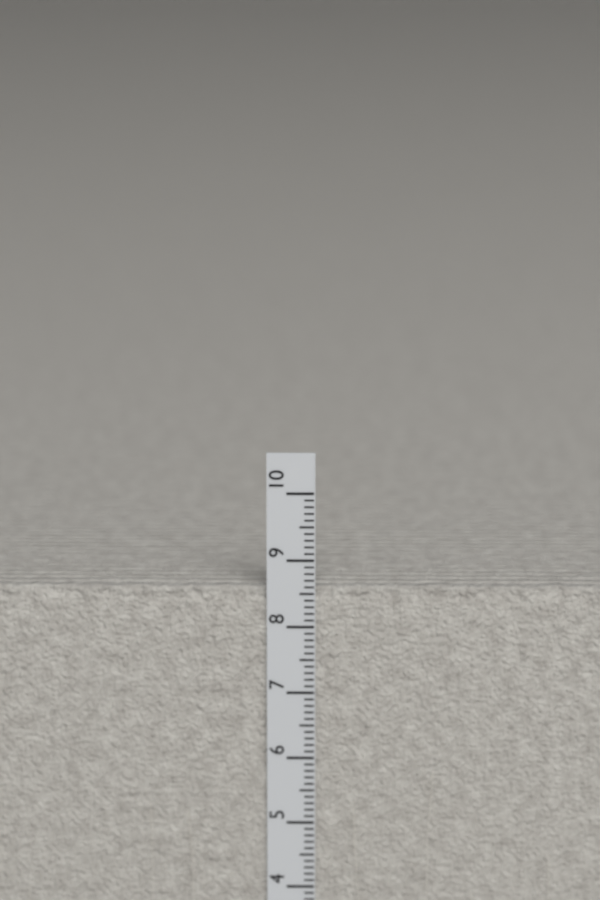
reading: 8.6 cm
